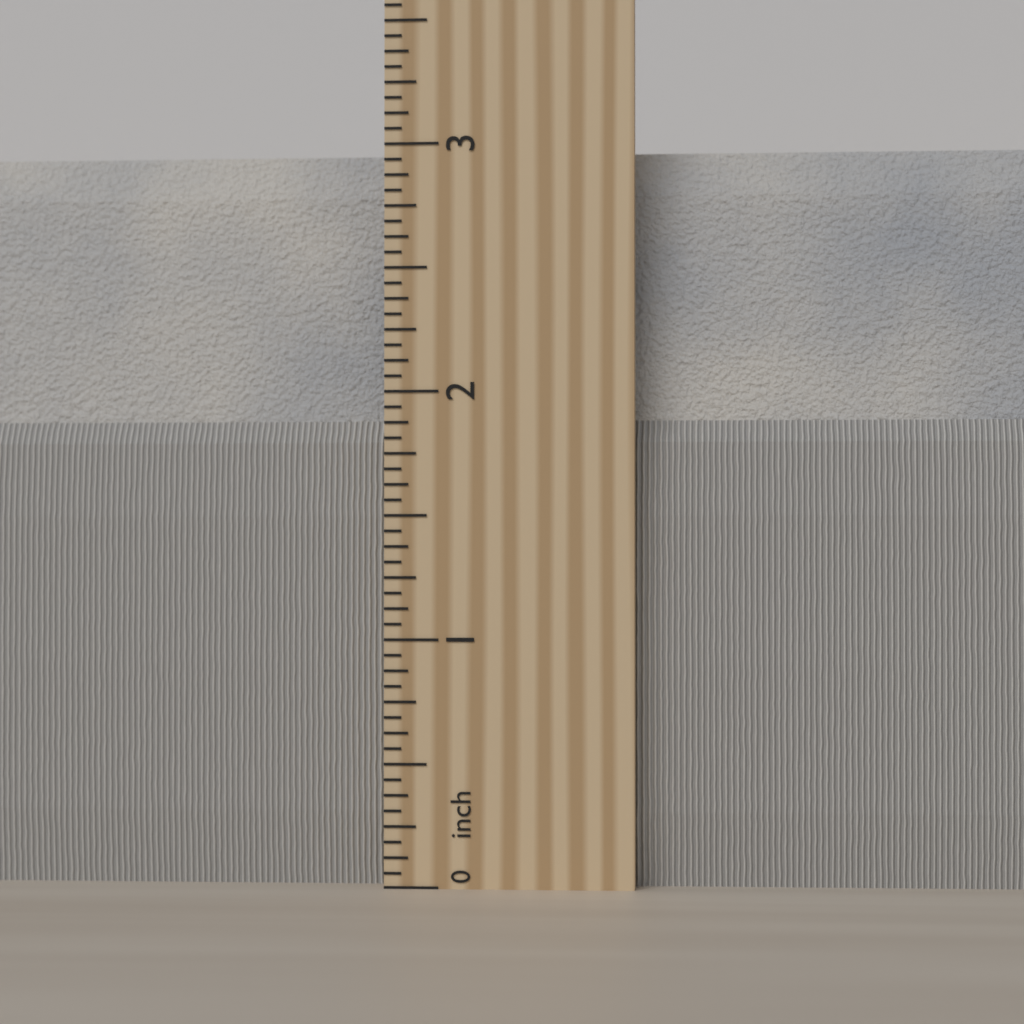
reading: 3.0000 inch
